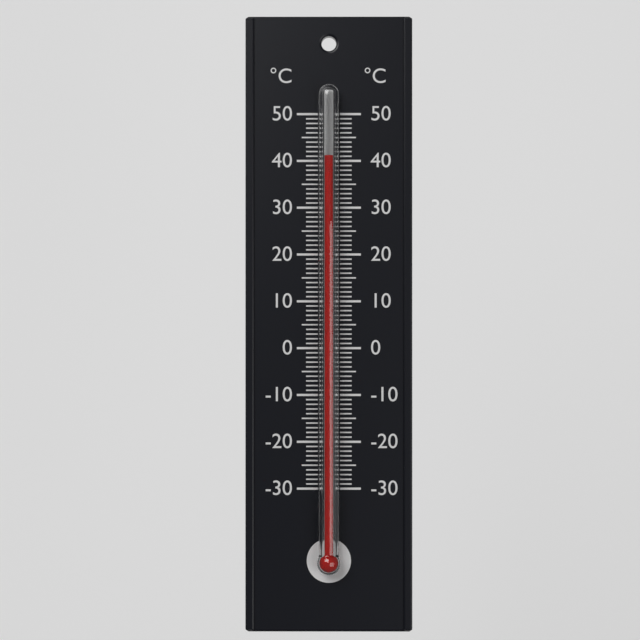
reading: 41 °C
